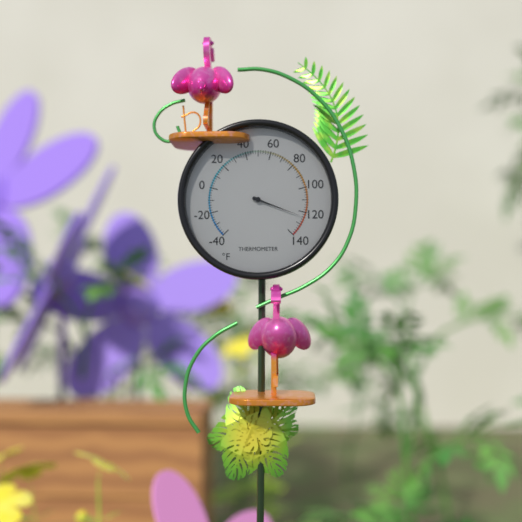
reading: 124 °F
